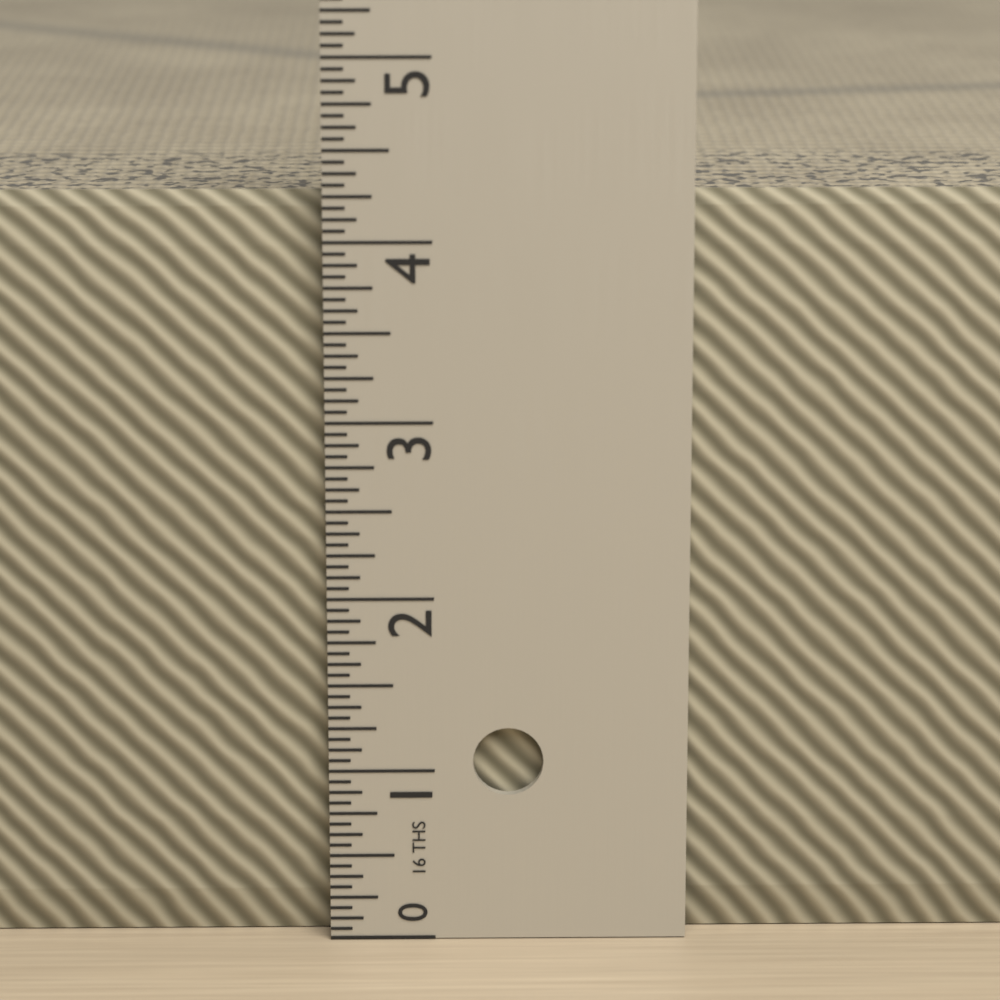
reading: 4.2500 in
